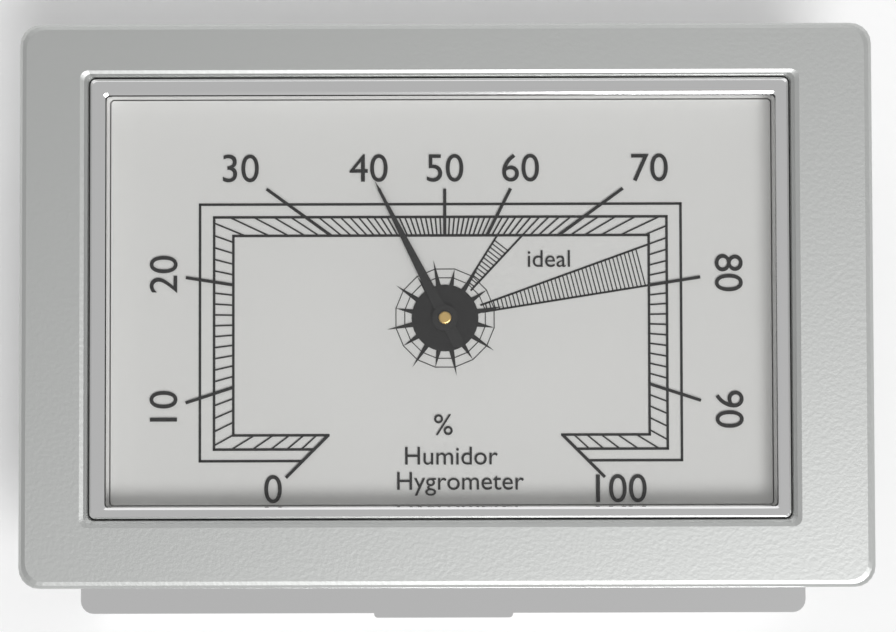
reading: 40 %
